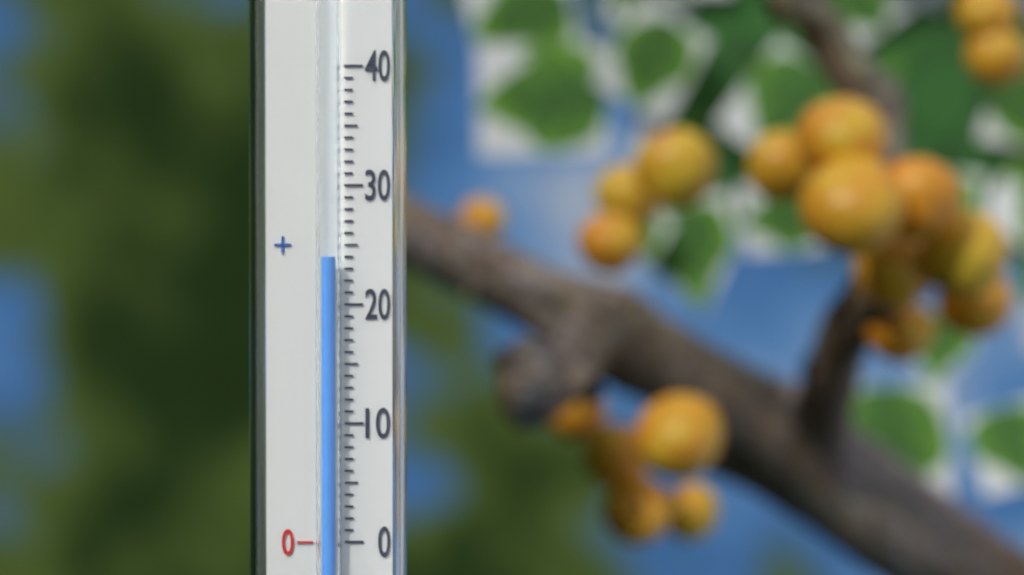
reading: 24 (no unit)
